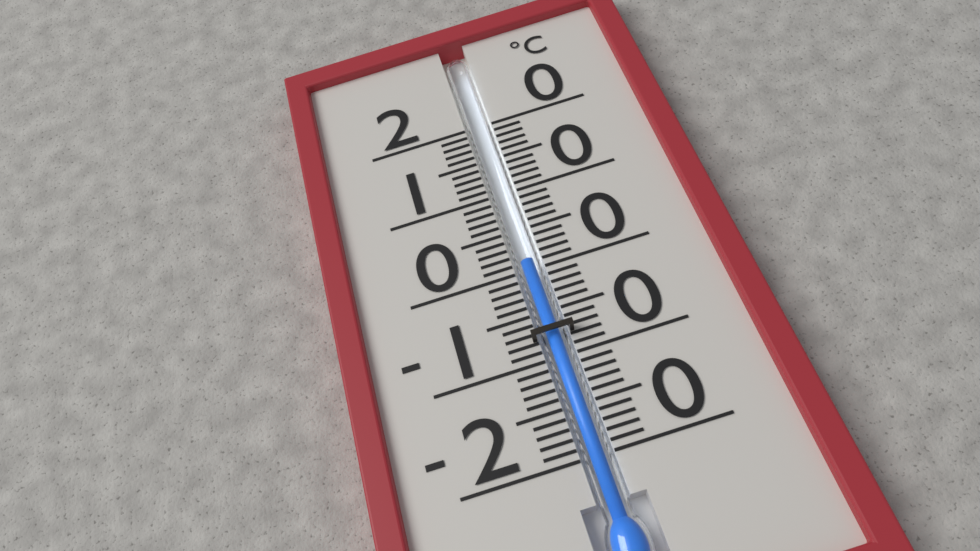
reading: 1 °C
